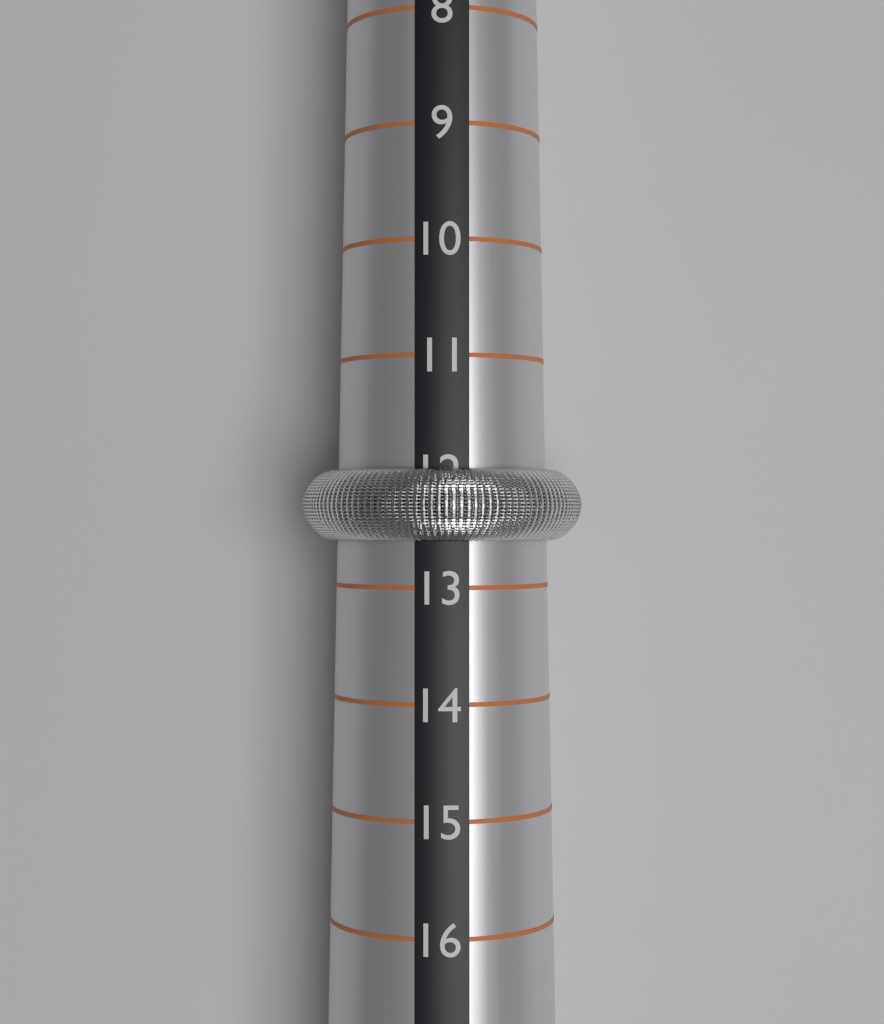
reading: 12.6 (no unit)
